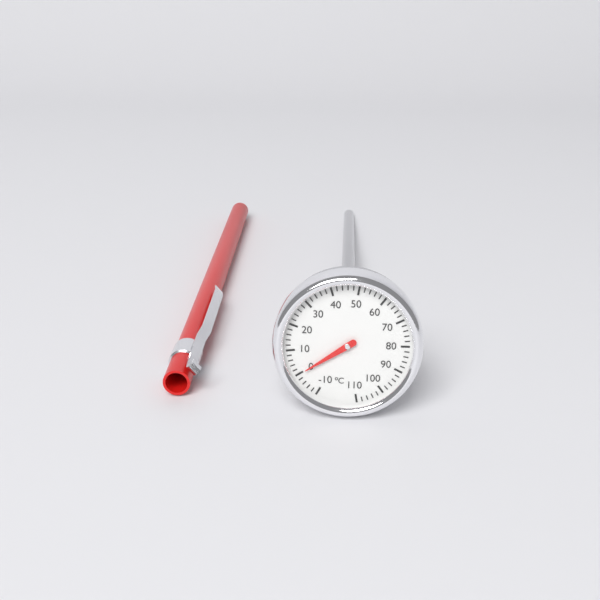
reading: 0 °C
